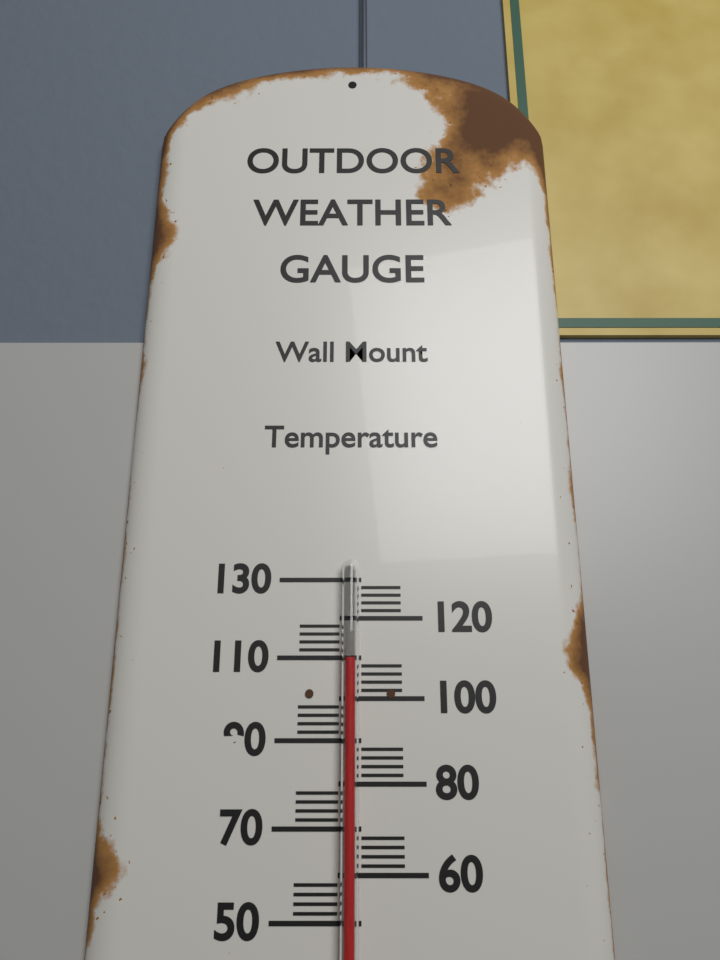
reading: 110 (no unit)
